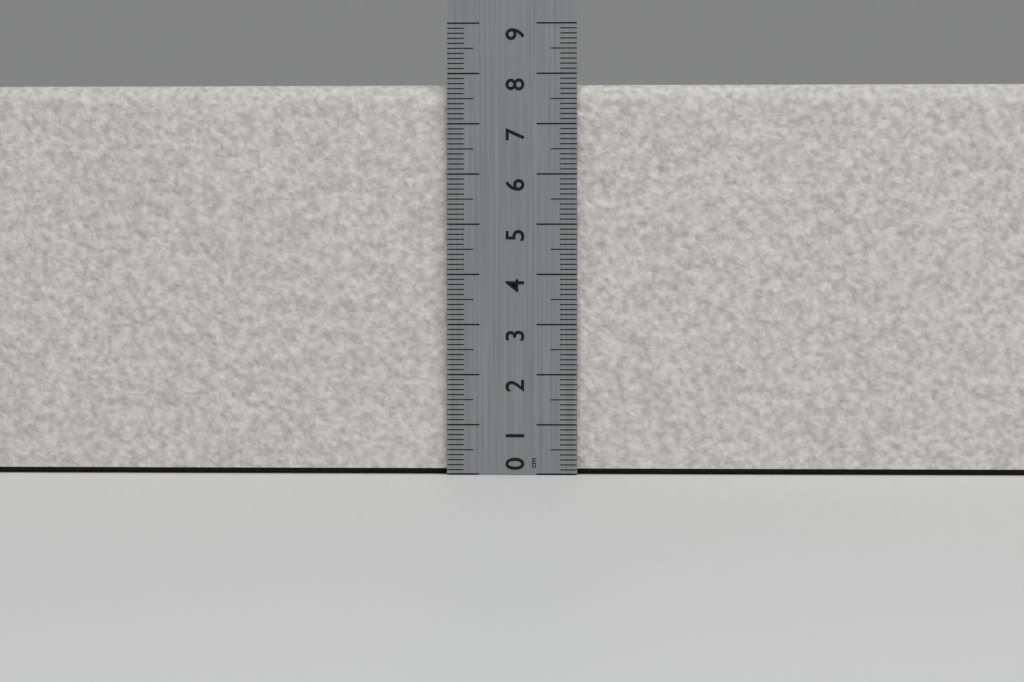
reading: 7.8 cm
